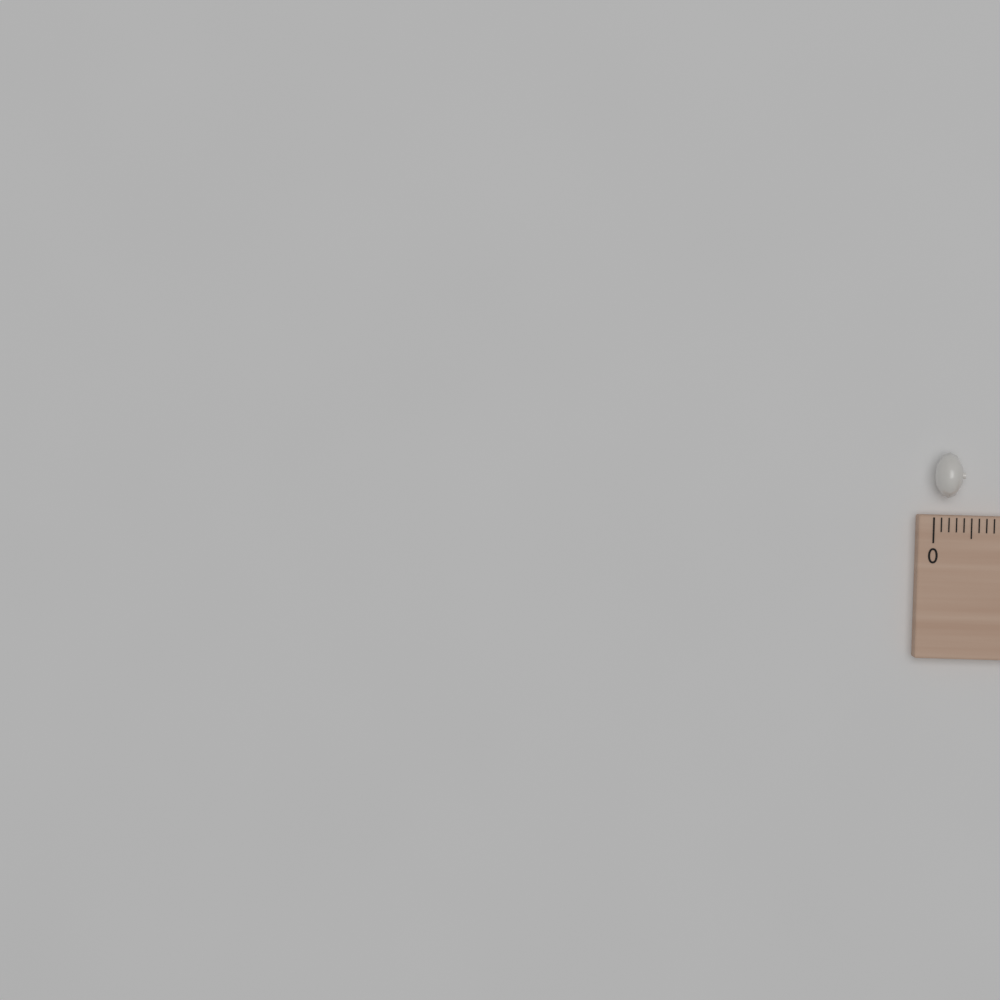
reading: 0.4 (no unit)
